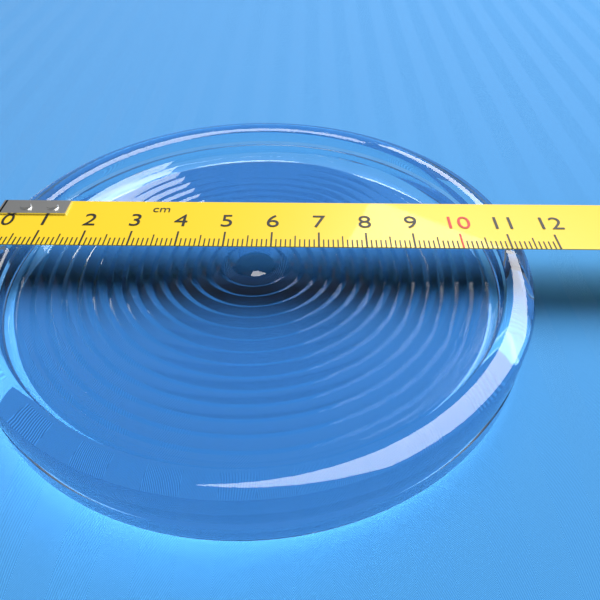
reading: 11.3 cm
